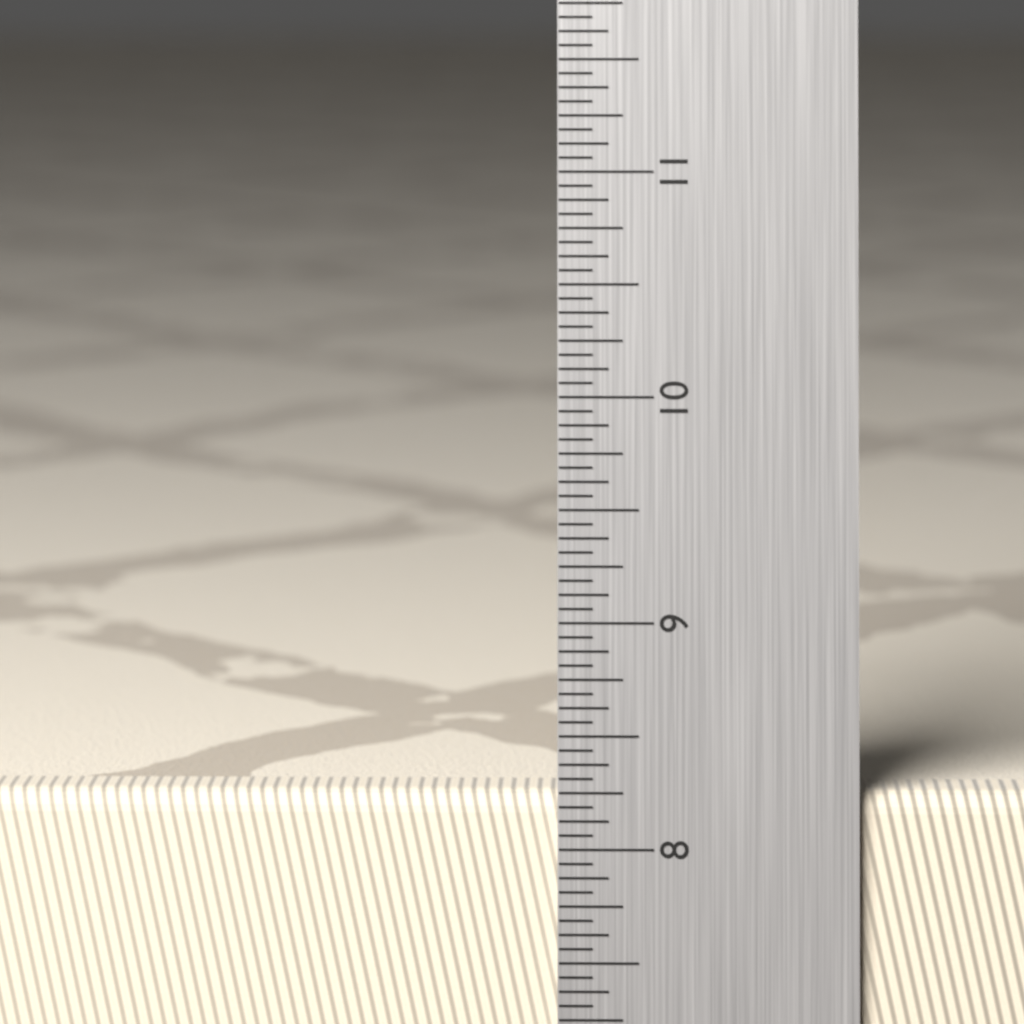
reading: 8.2500 in
